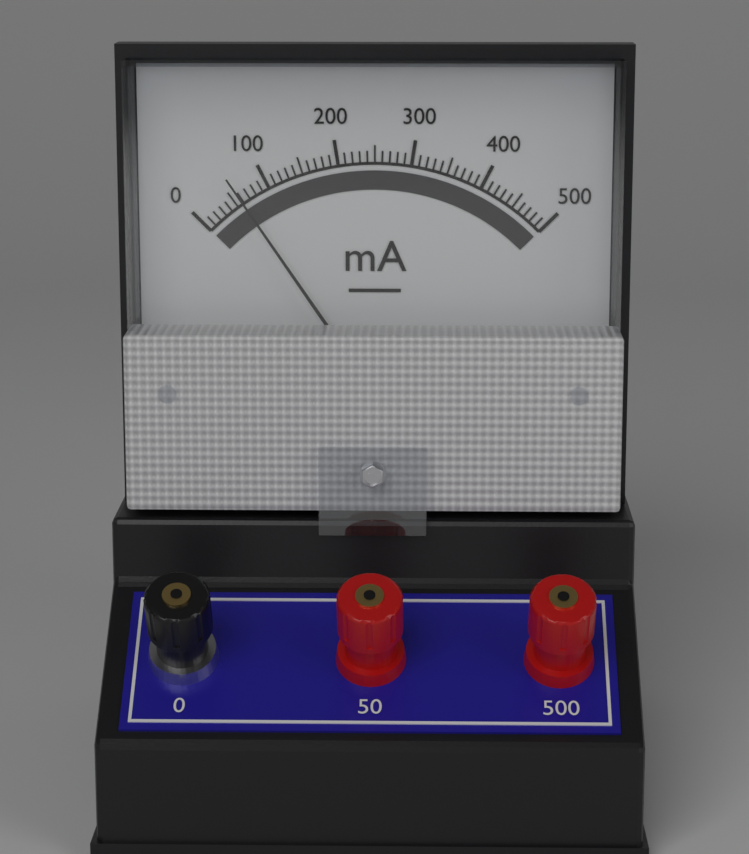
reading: 60 mA
